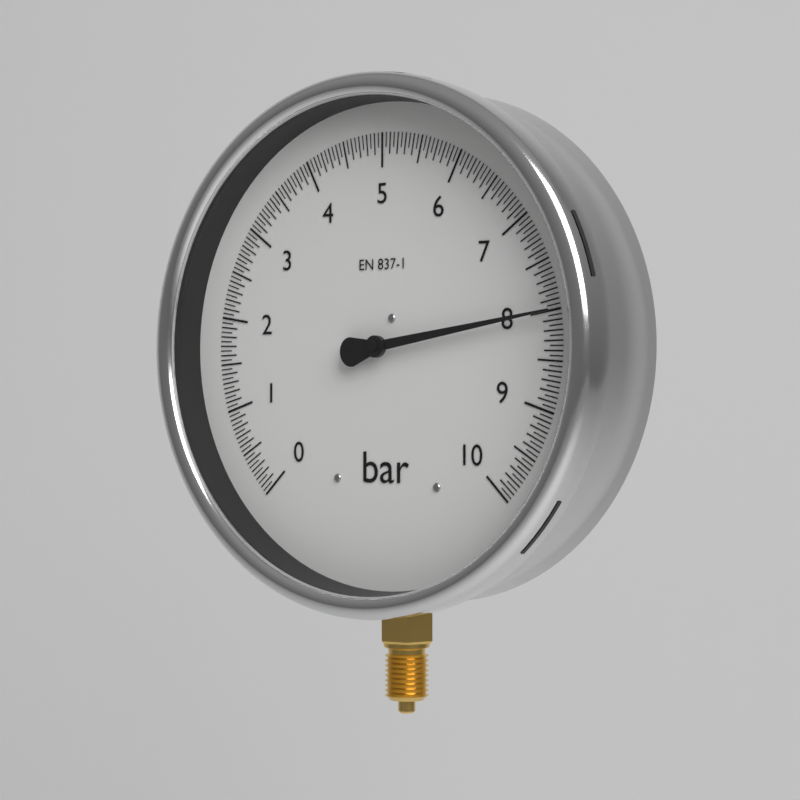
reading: 8.00 bar
